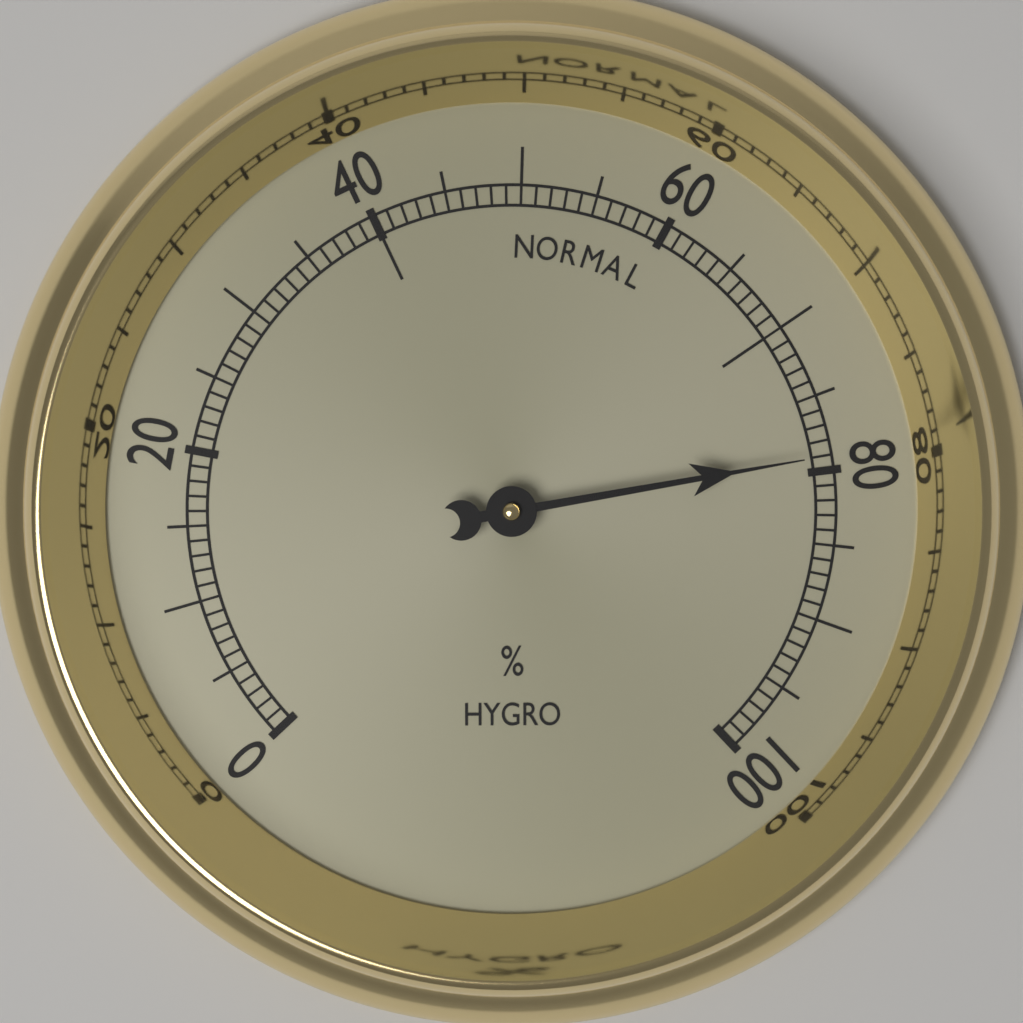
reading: 79 %
